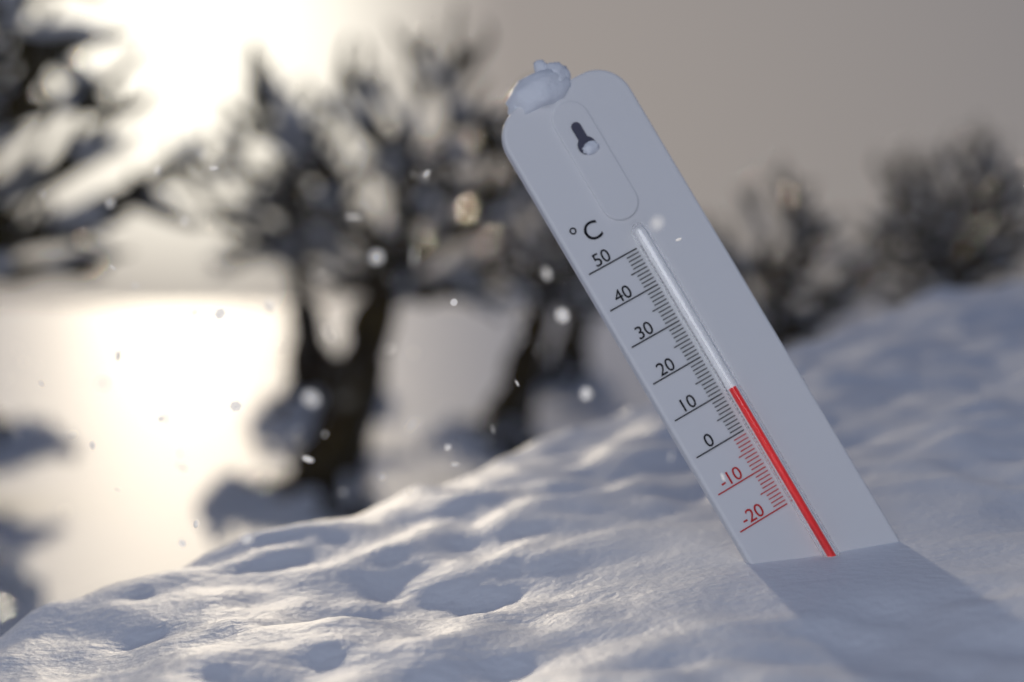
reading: 10 °C
